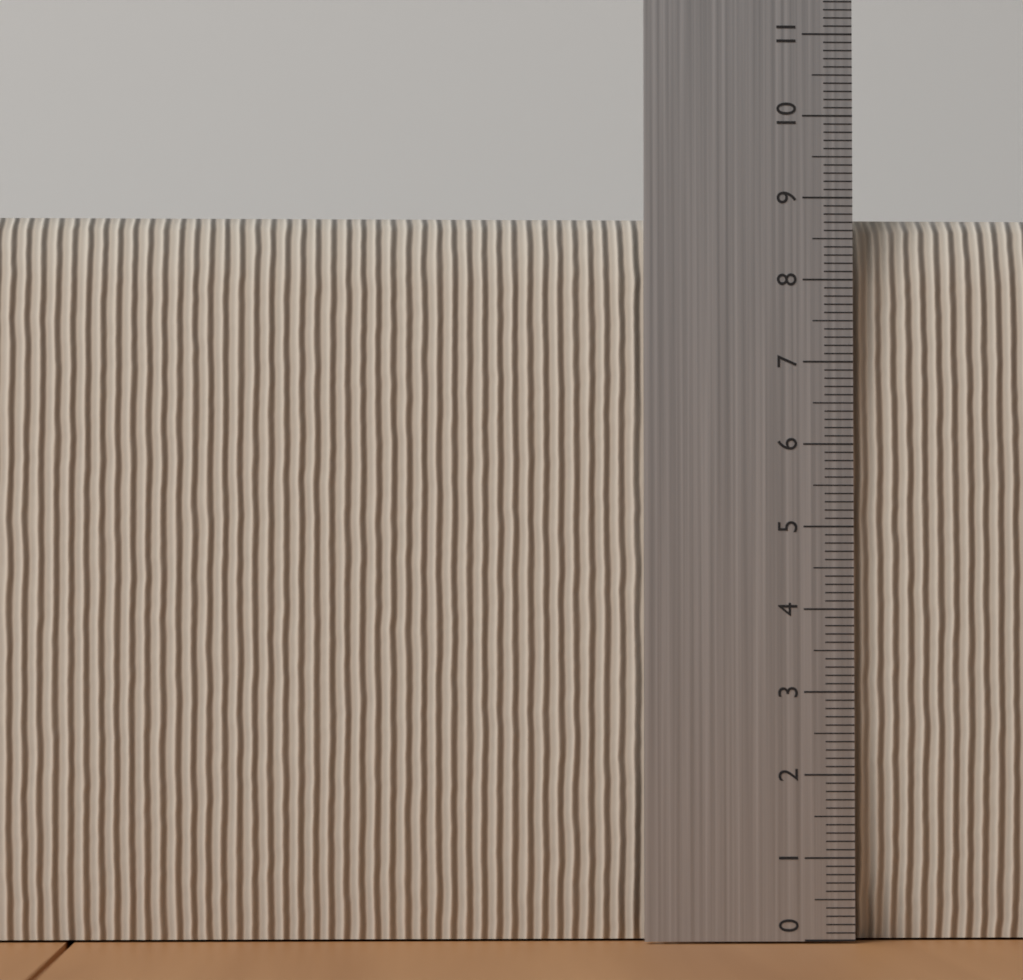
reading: 8.8 (no unit)
